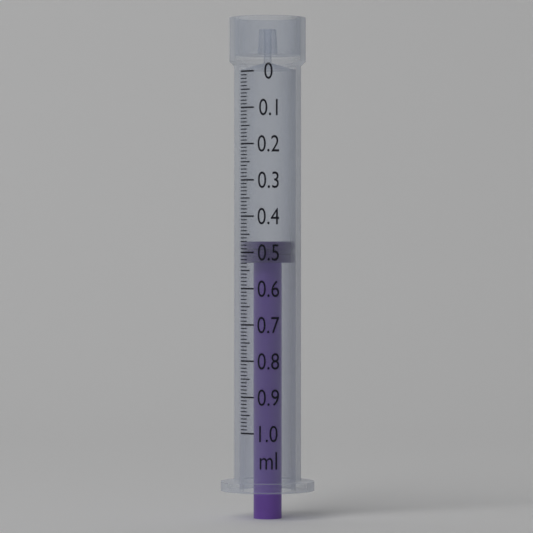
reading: 0.47 ml
